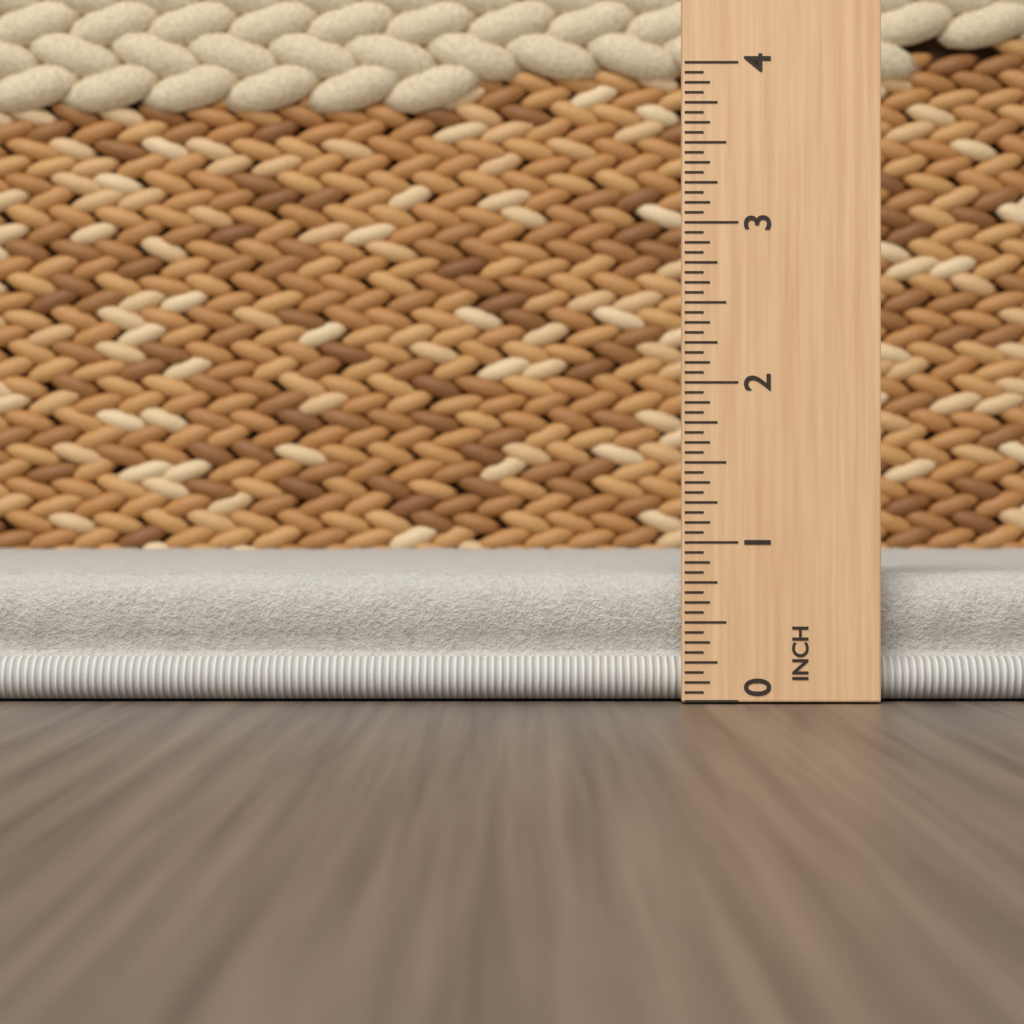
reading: 0.8000 in
